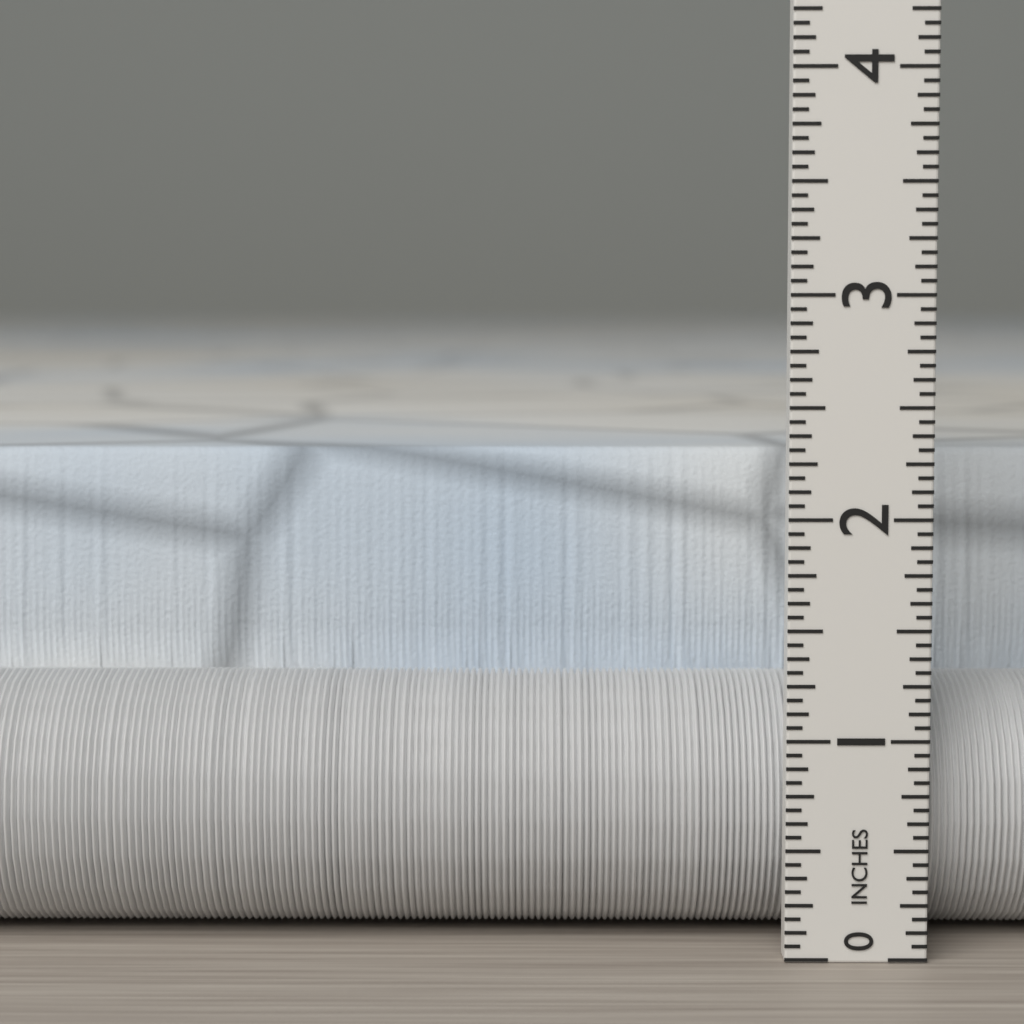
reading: 2.2500 in
